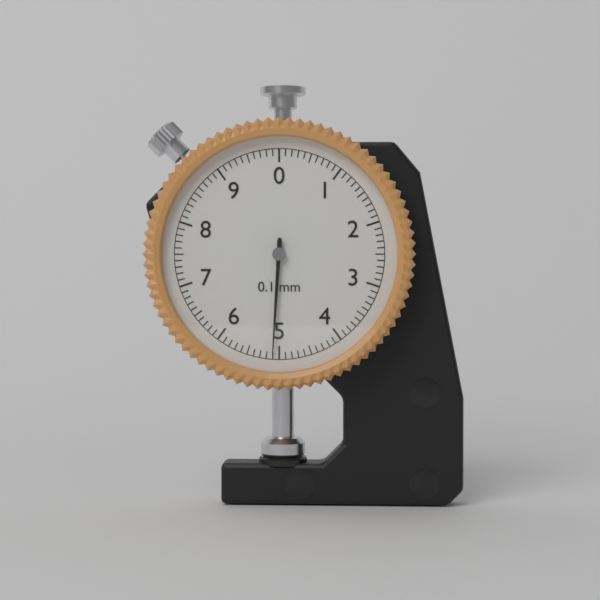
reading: 5.1 mm
